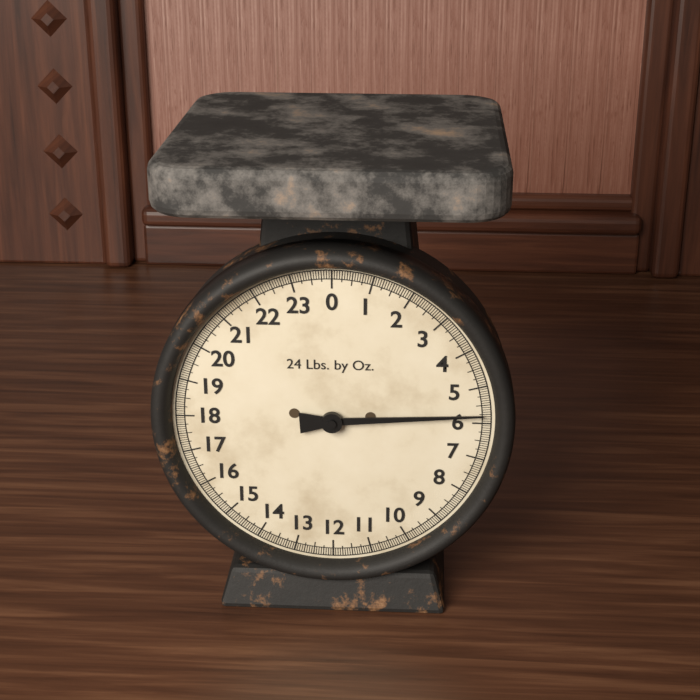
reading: 5.7500 lb
